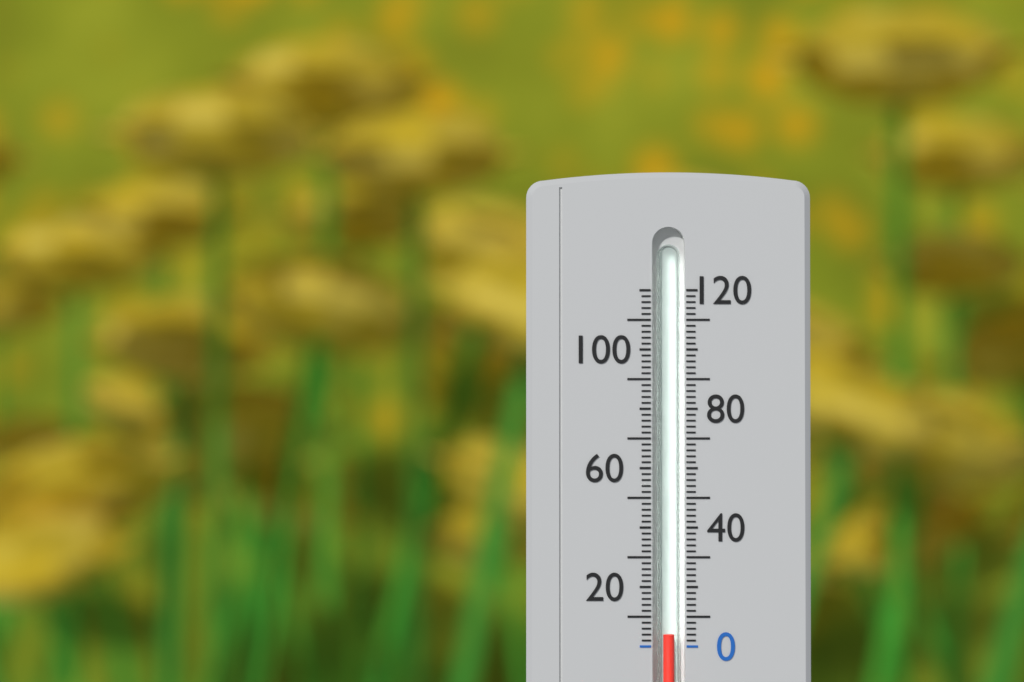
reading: 4 (no unit)
